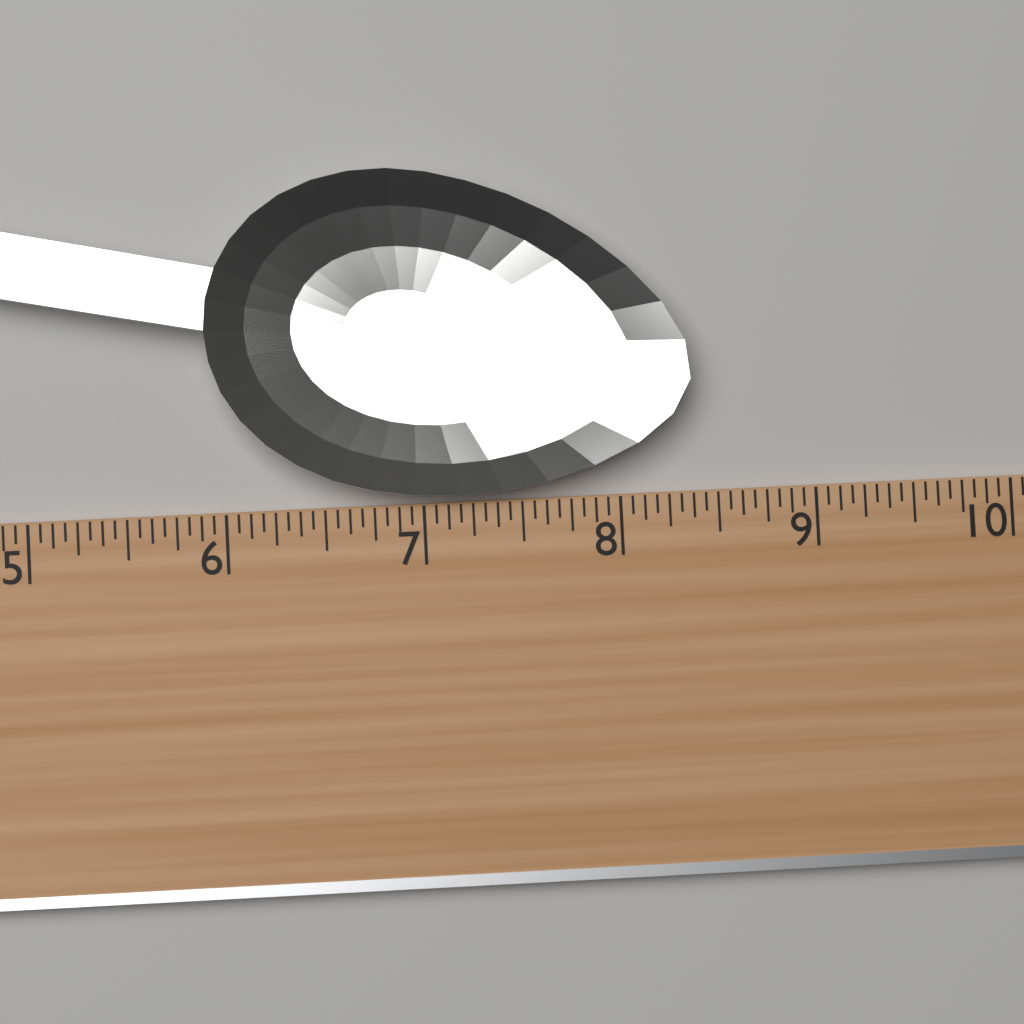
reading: 8.3750 (no unit)
